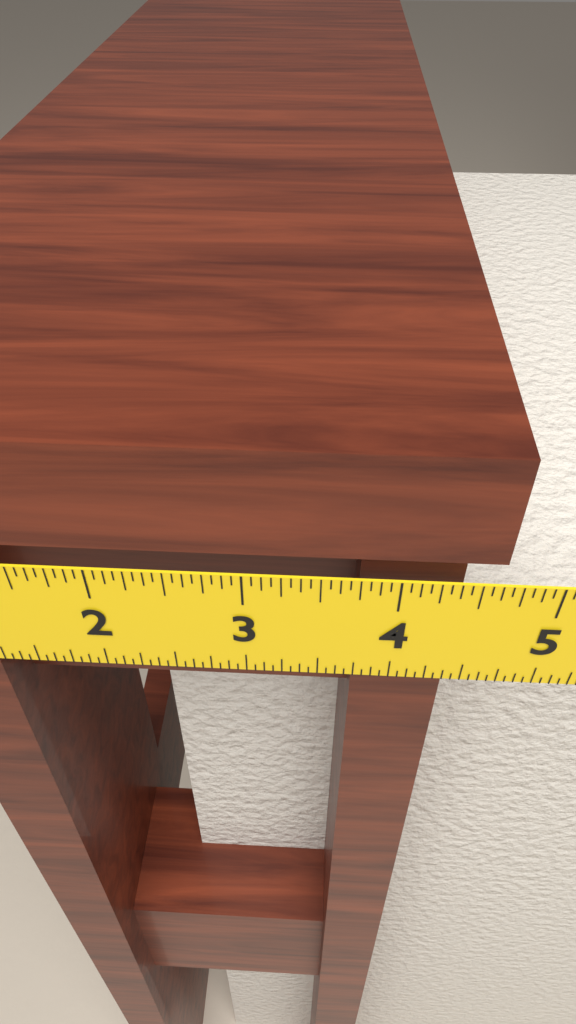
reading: 4.6250 in
